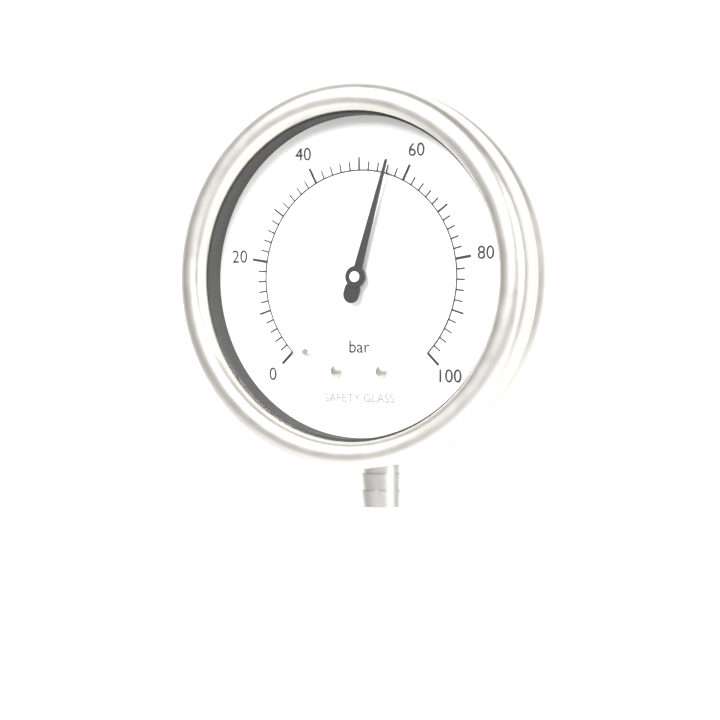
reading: 56 bar
